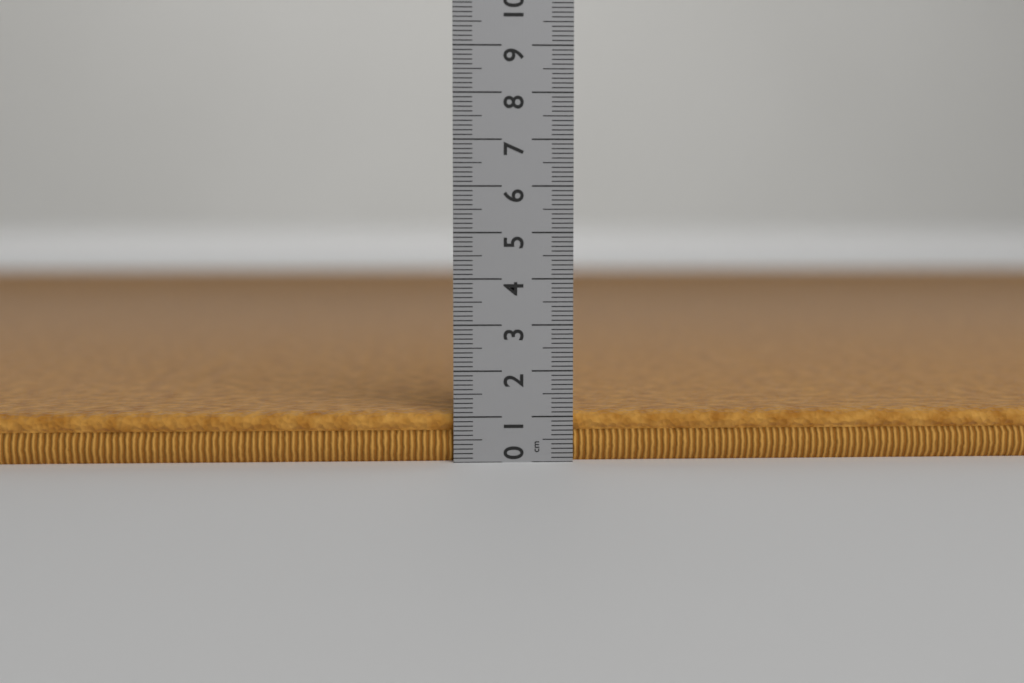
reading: 1.1 cm
